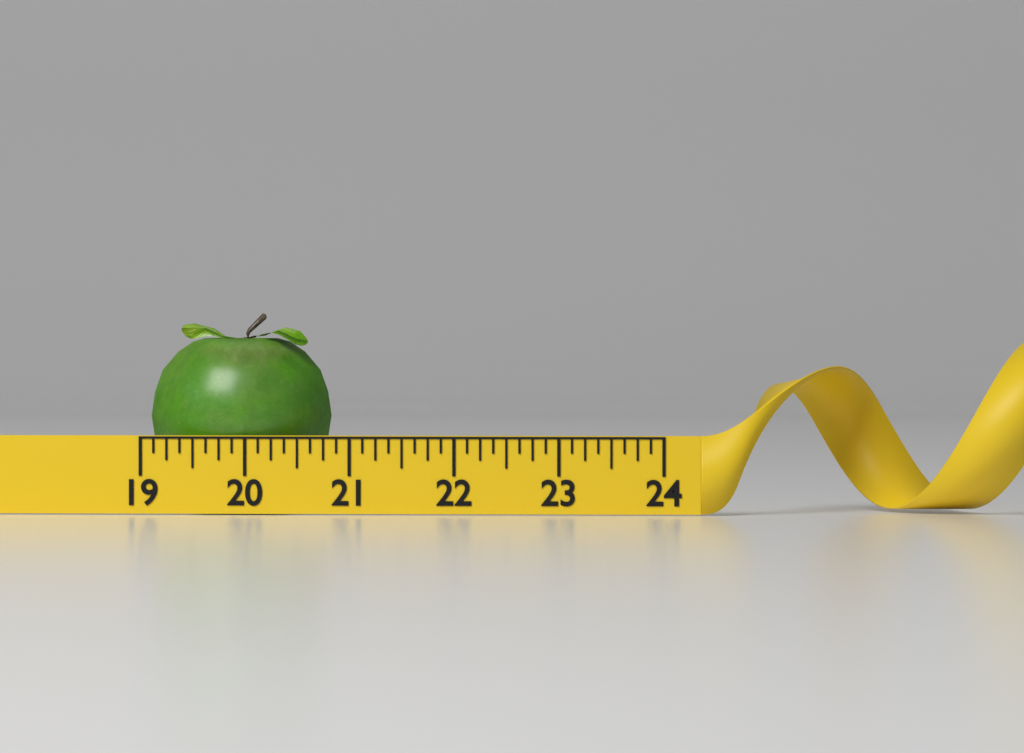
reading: 20.750 (no unit)
